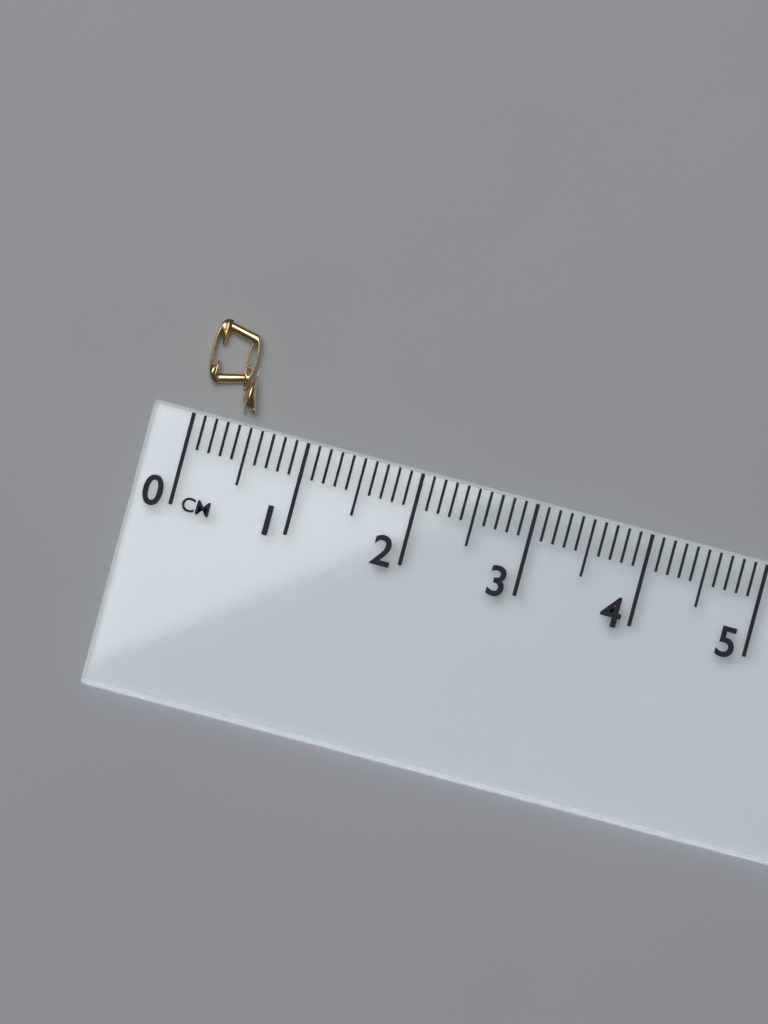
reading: 0.5 cm
